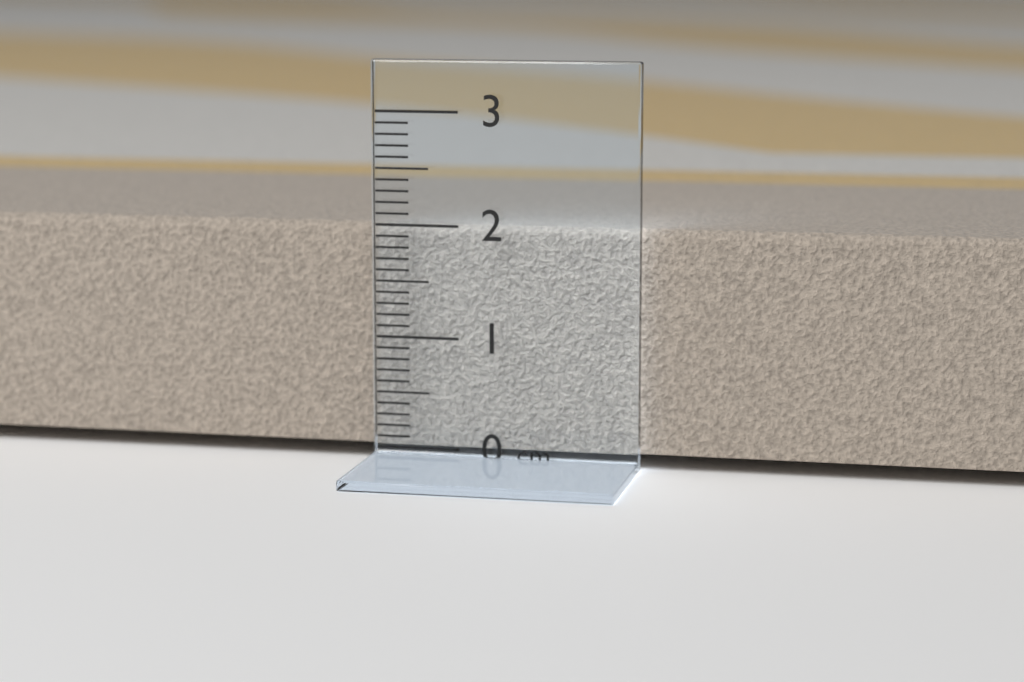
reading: 2.0 cm
